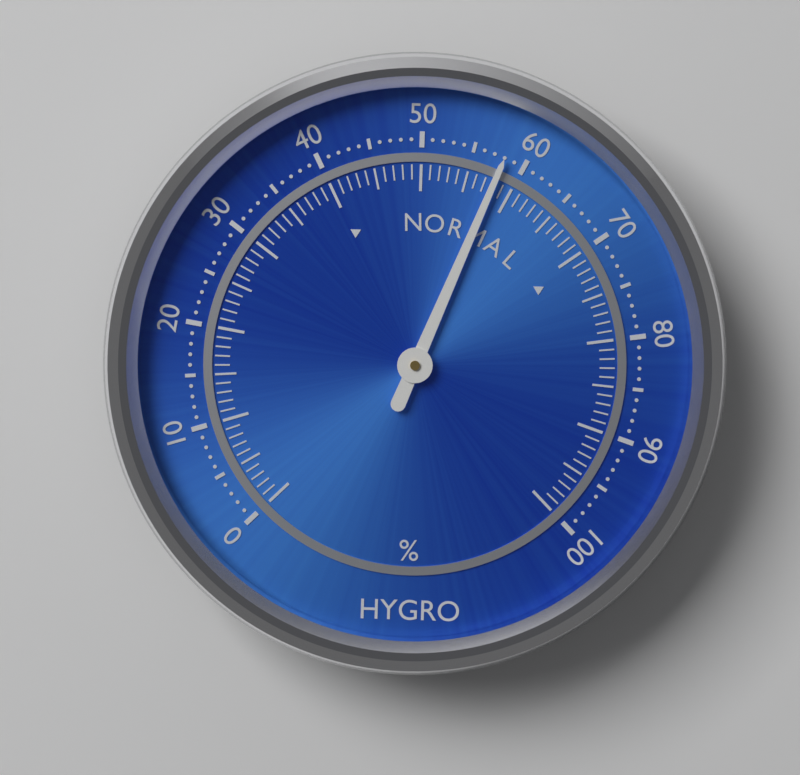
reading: 58 %
